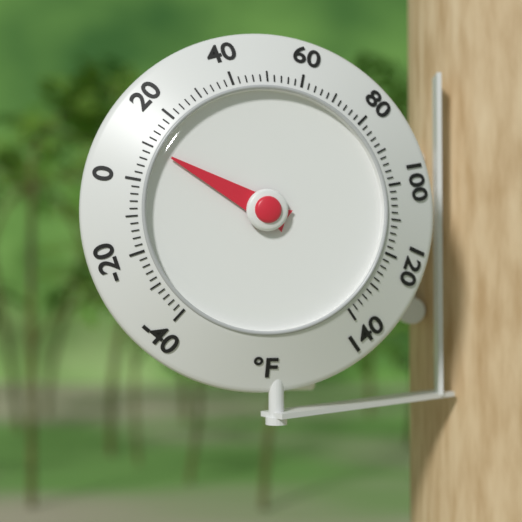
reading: 10 °F
